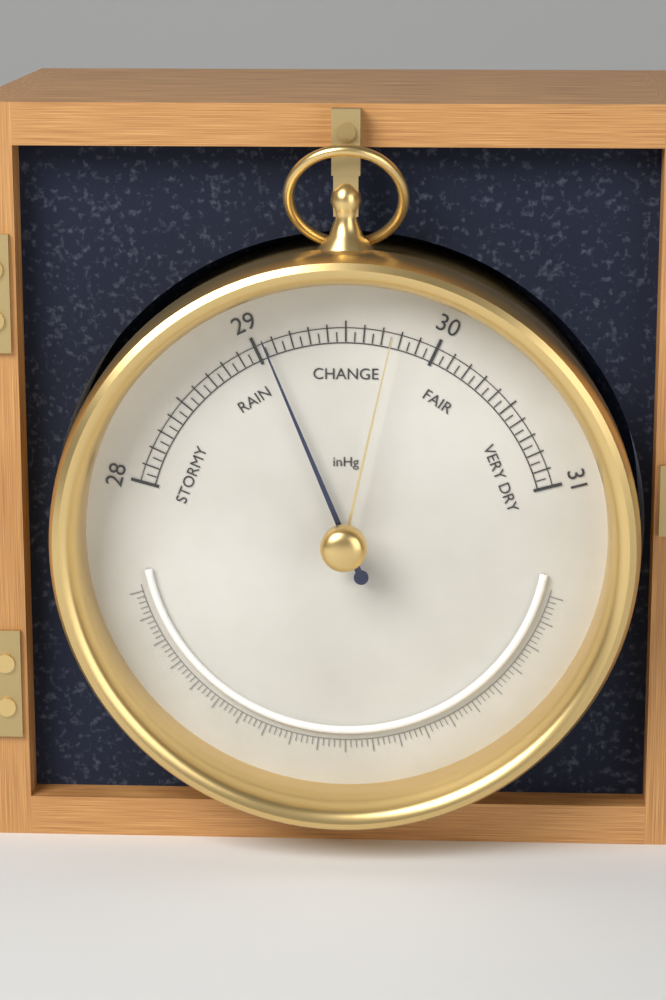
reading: 29.05 inHg
